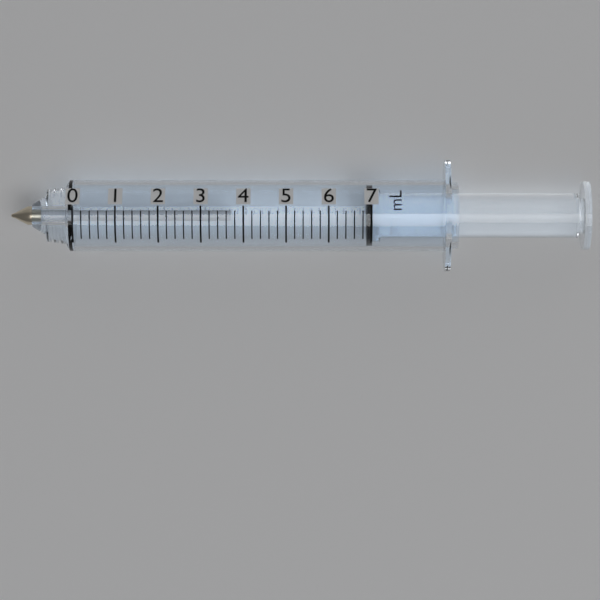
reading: 6.9 ml
